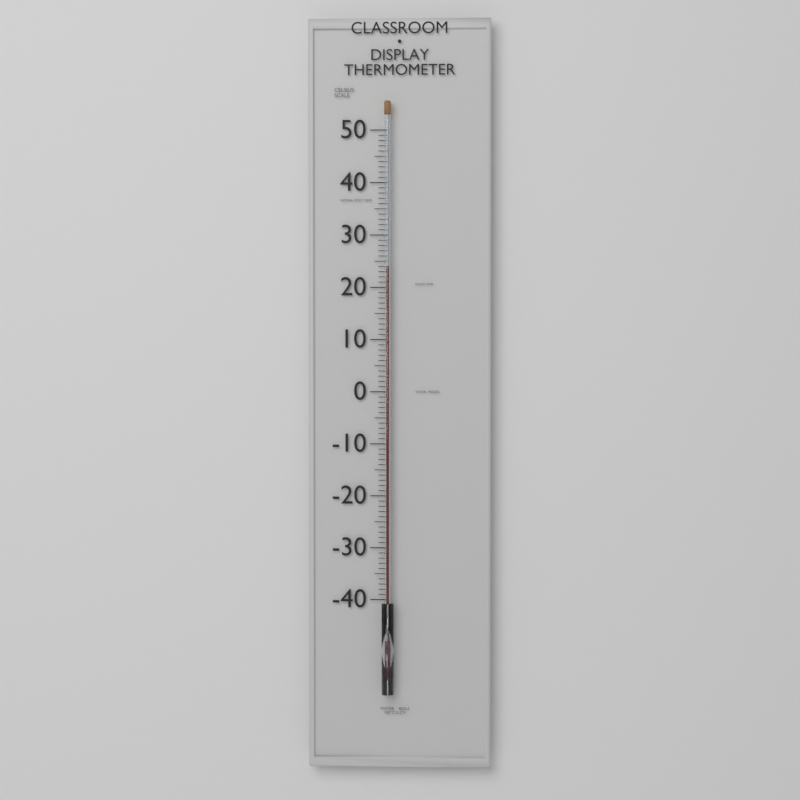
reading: 24 °C
